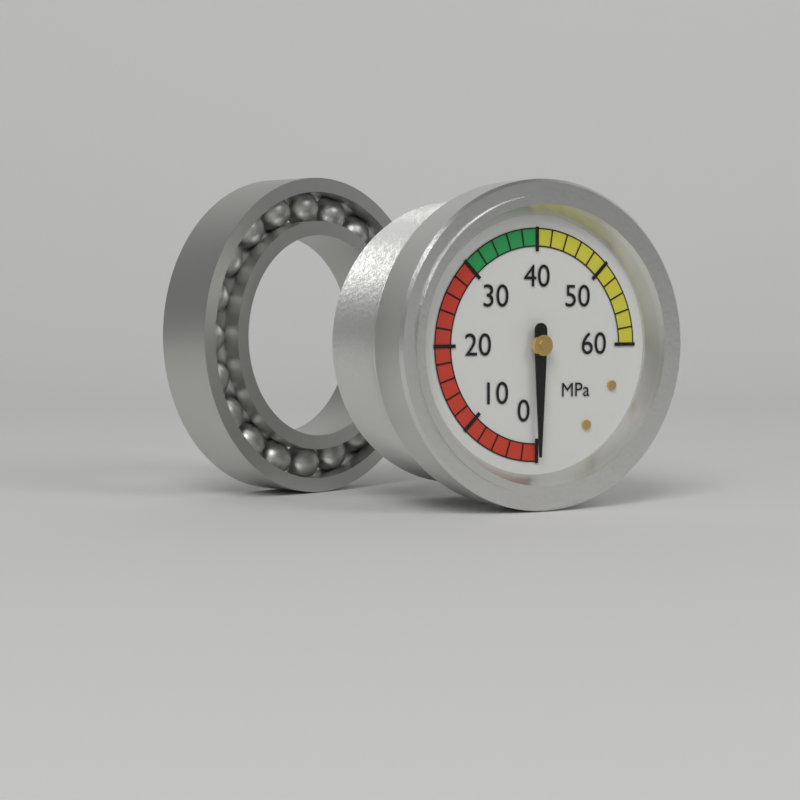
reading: 0 MPa
